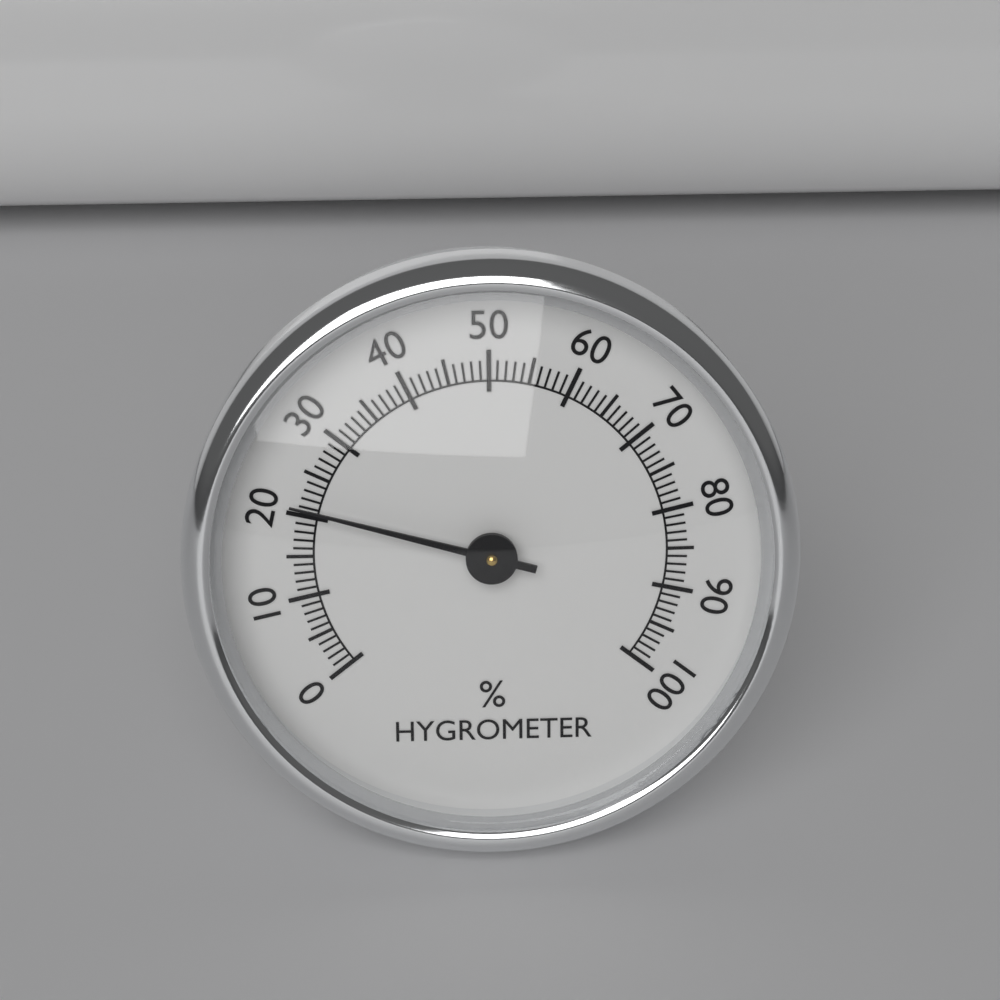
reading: 21 %
